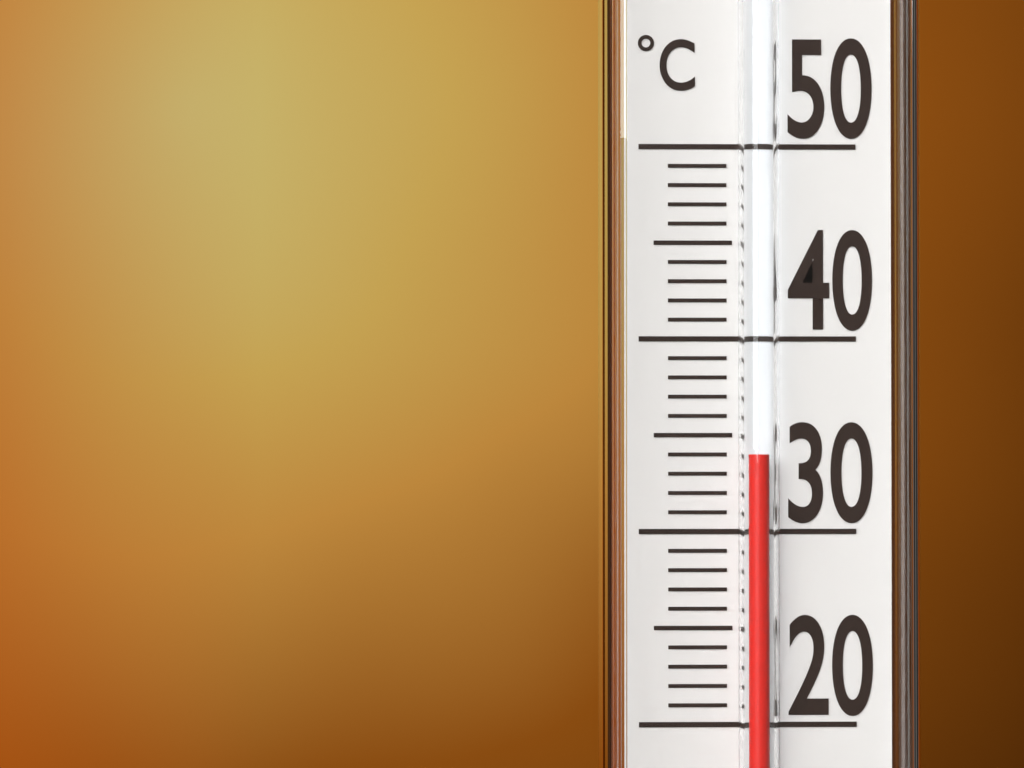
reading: 34 °C
